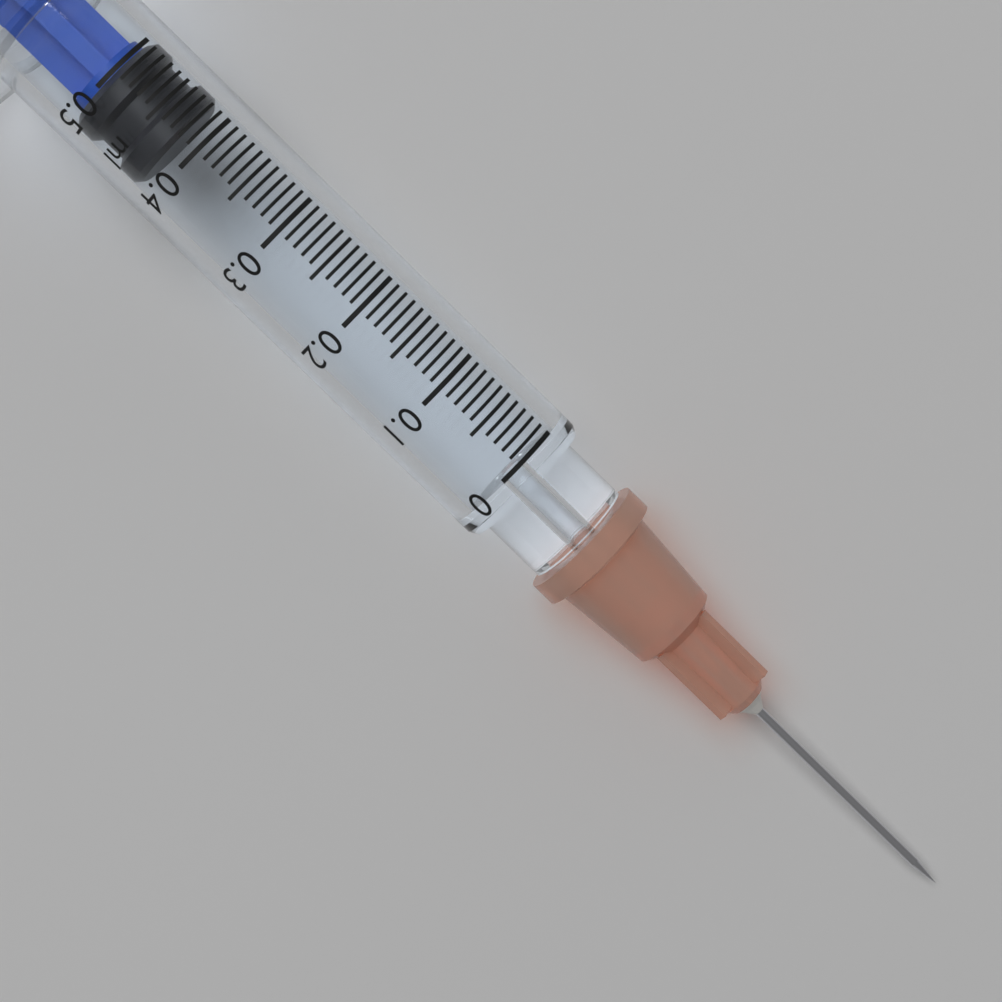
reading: 0.42 ml
